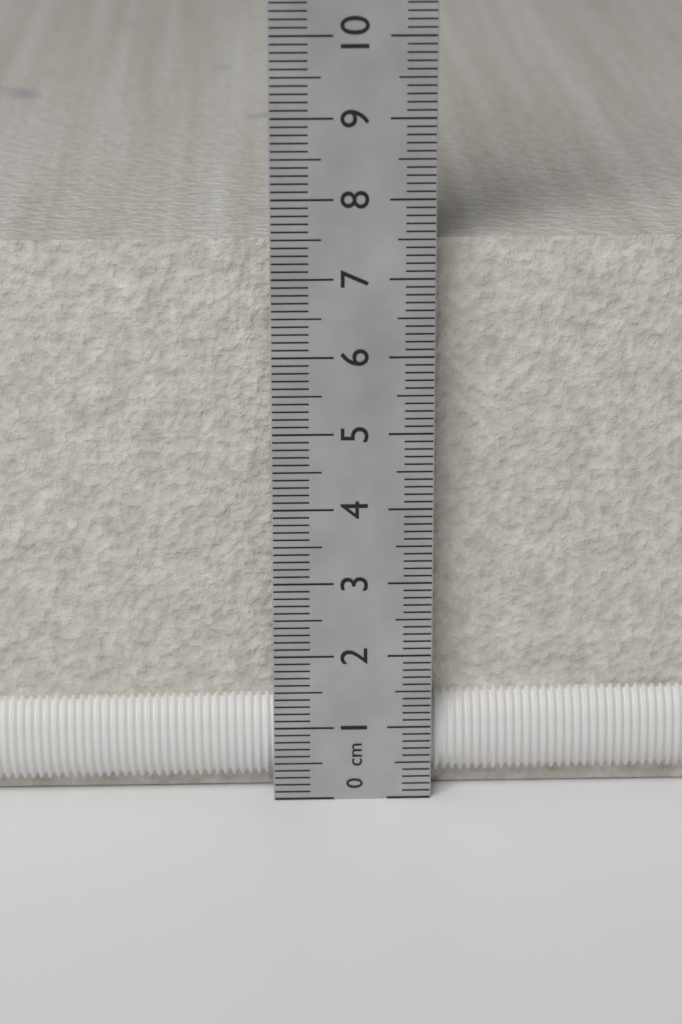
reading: 7.4 cm
